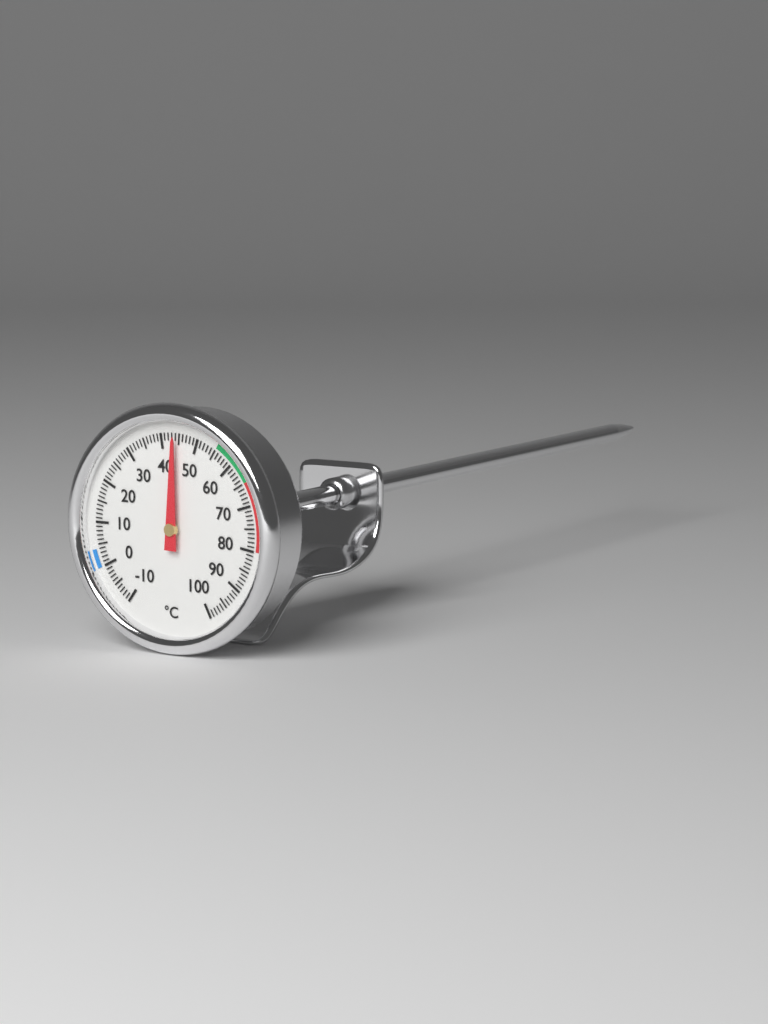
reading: 44 °C
